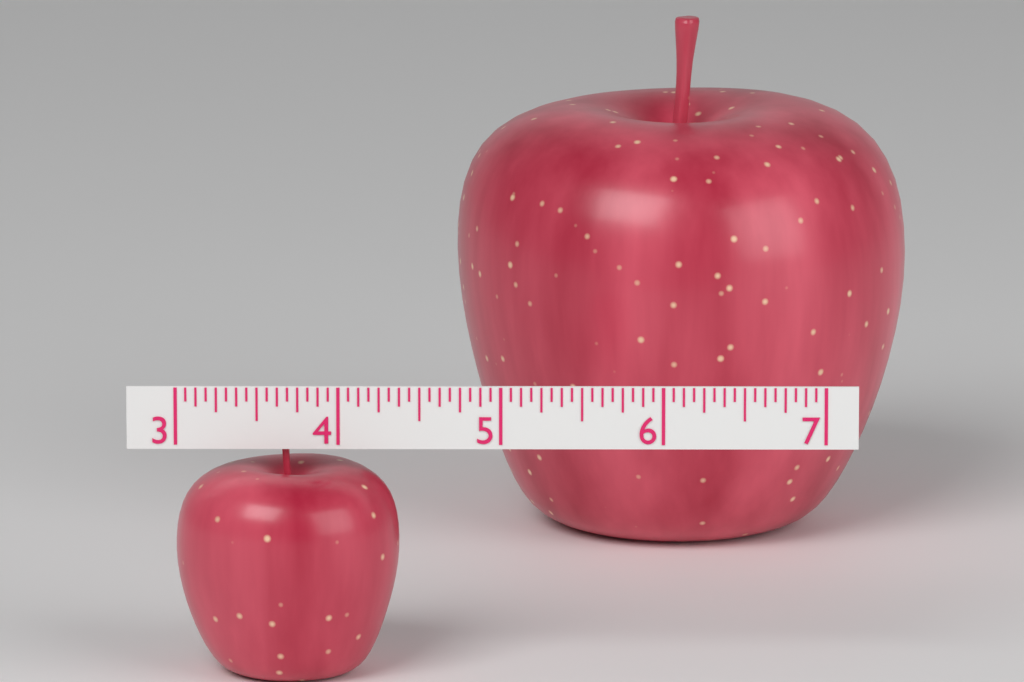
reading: 4.3750 (no unit)
